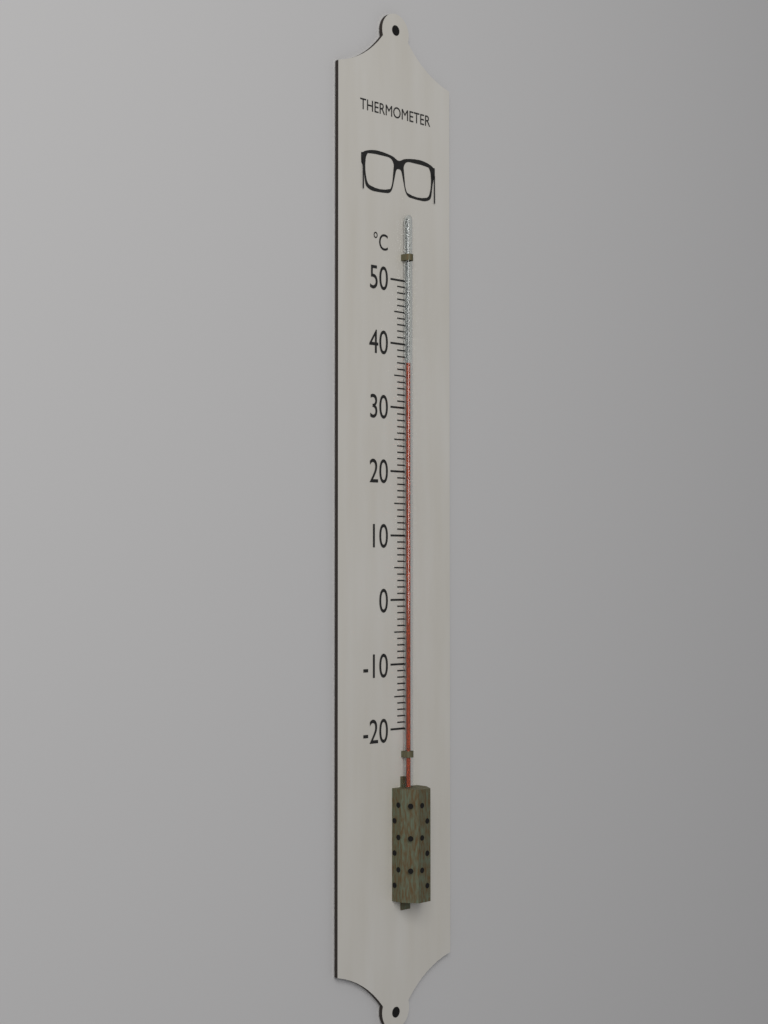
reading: 37 °C
